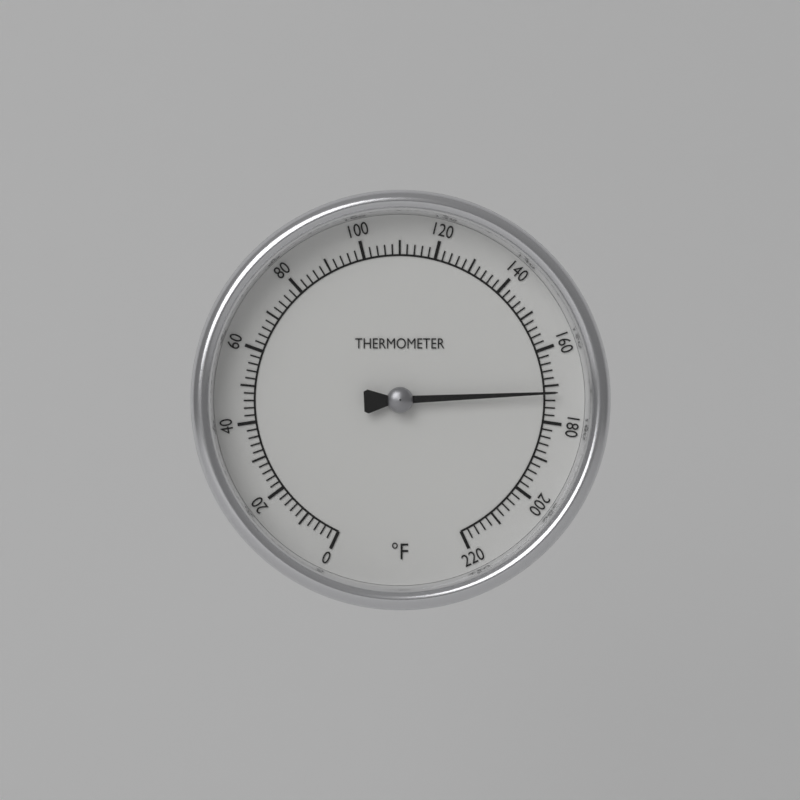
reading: 172 °F
